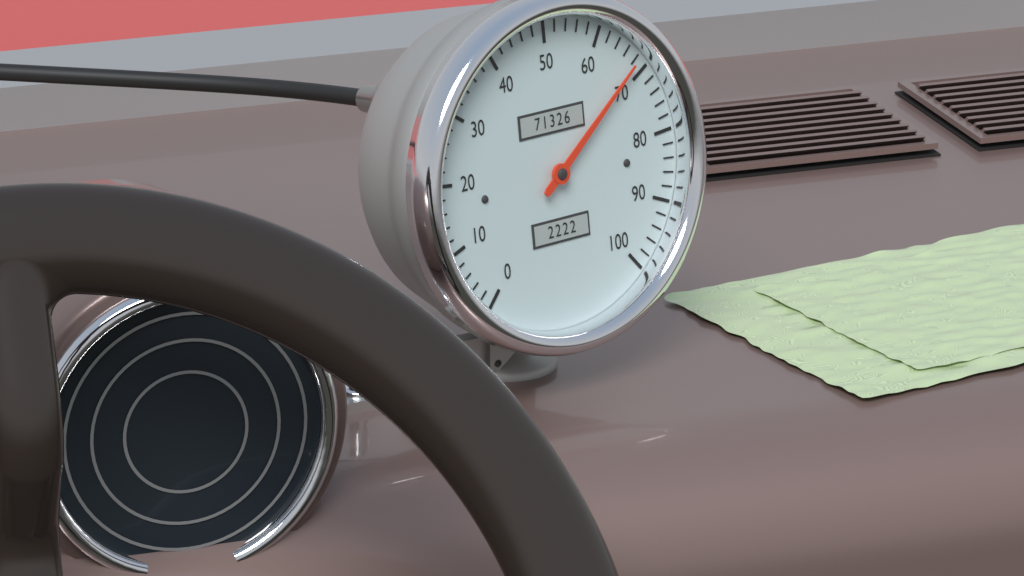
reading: 68 (no unit)
